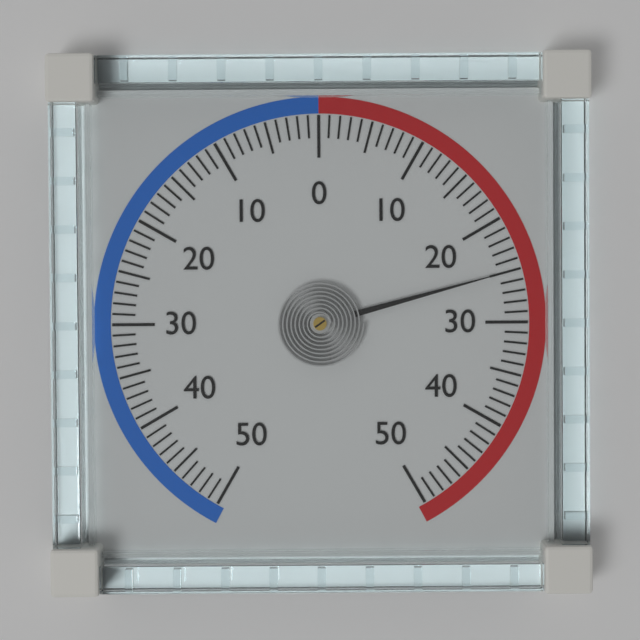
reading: 25 (no unit)
